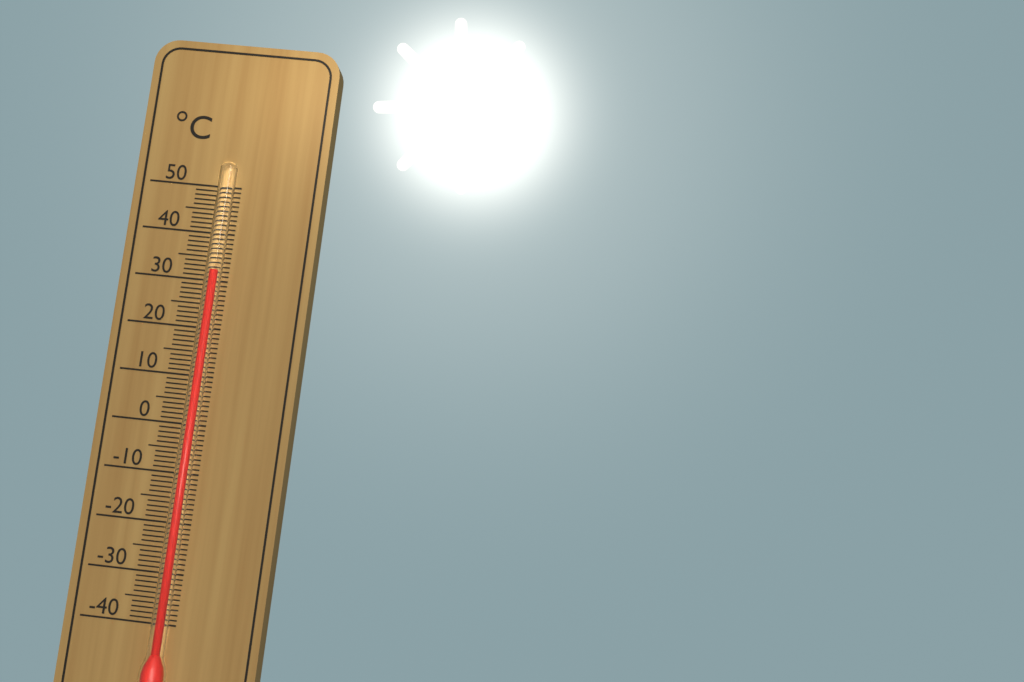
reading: 32 °C
